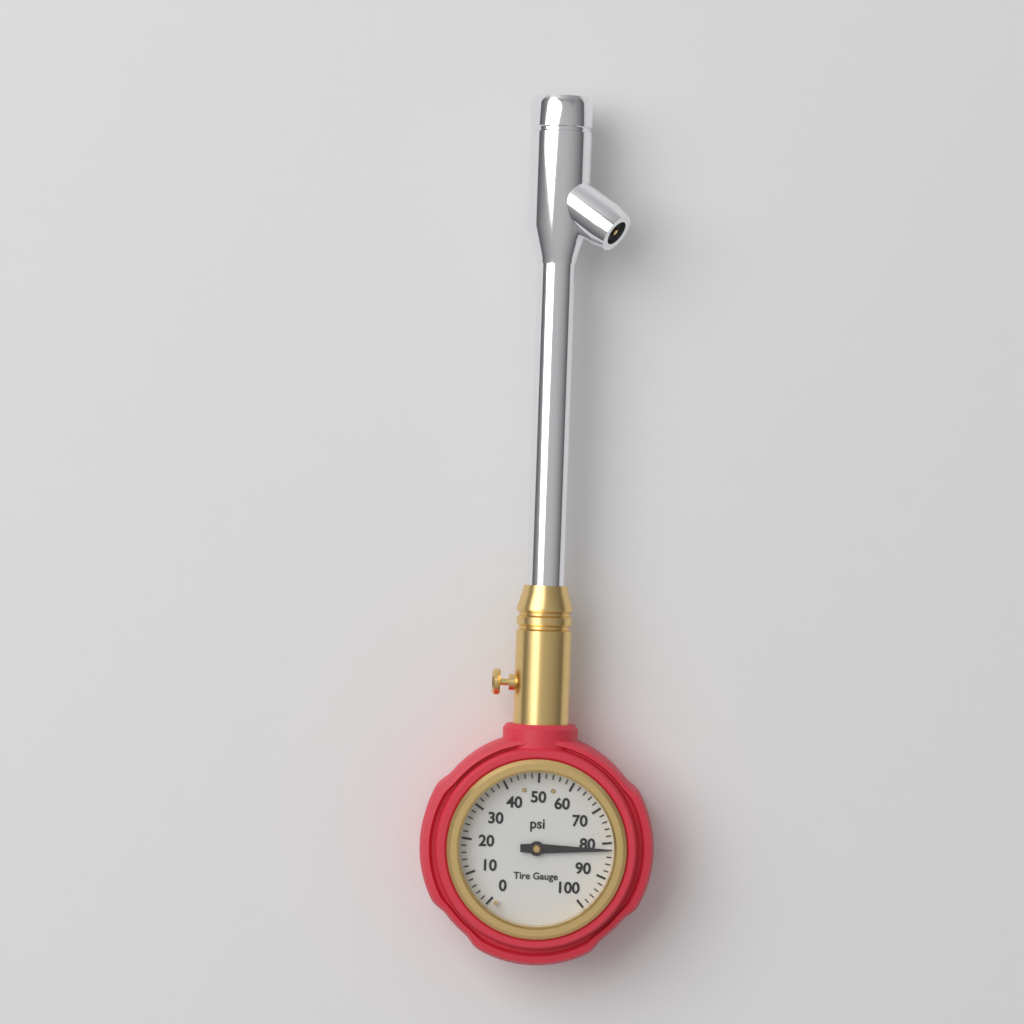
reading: 82 psi
